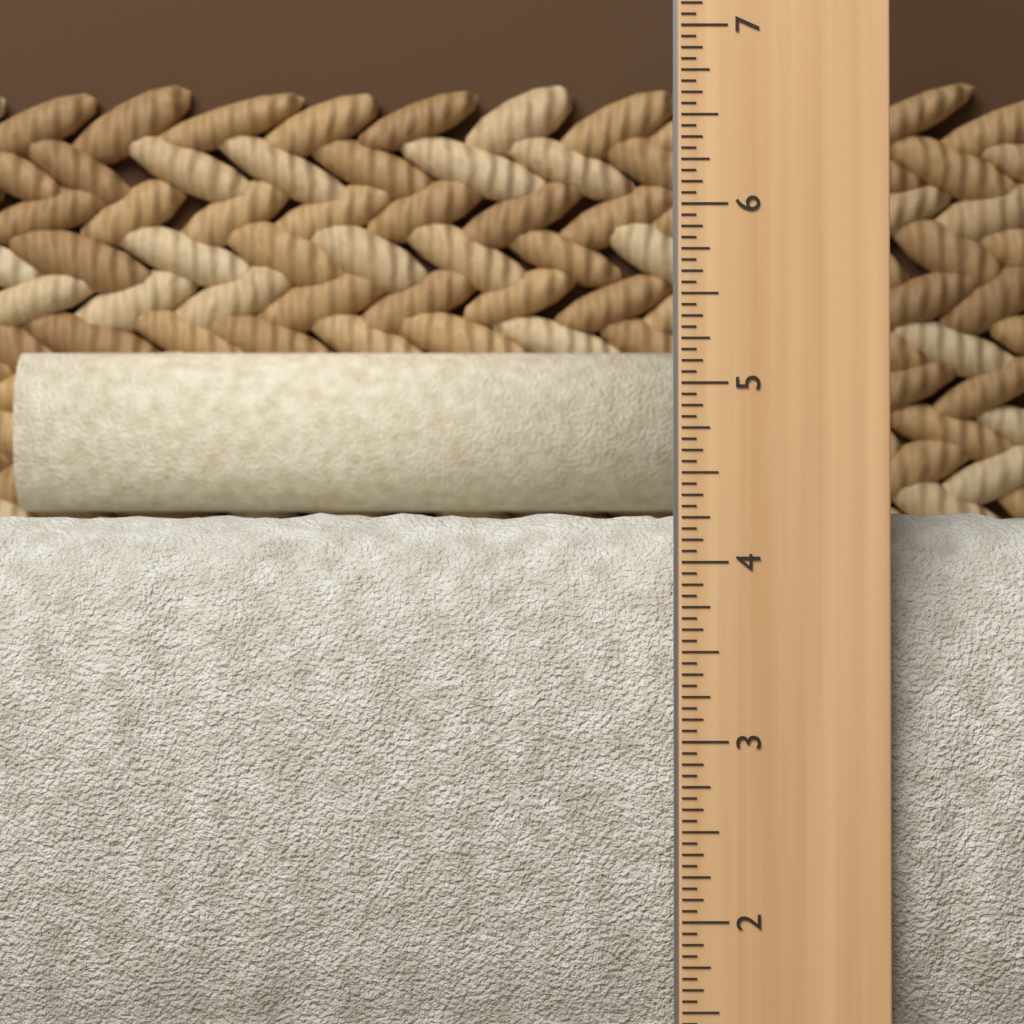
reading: 4.3125 in
